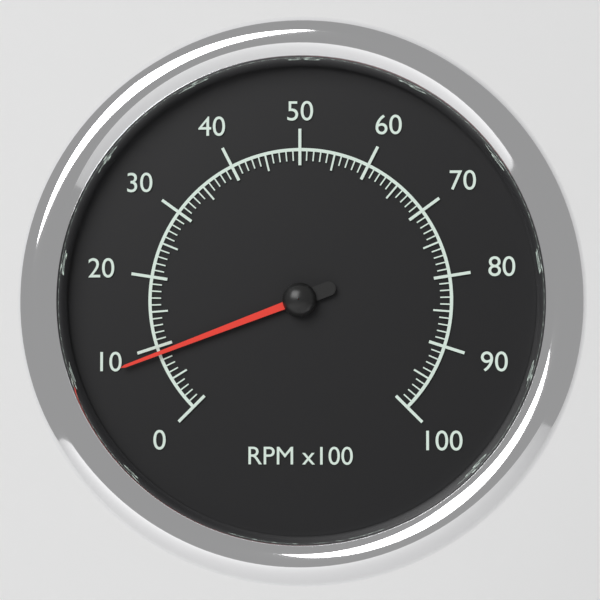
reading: 9 RPM x100
